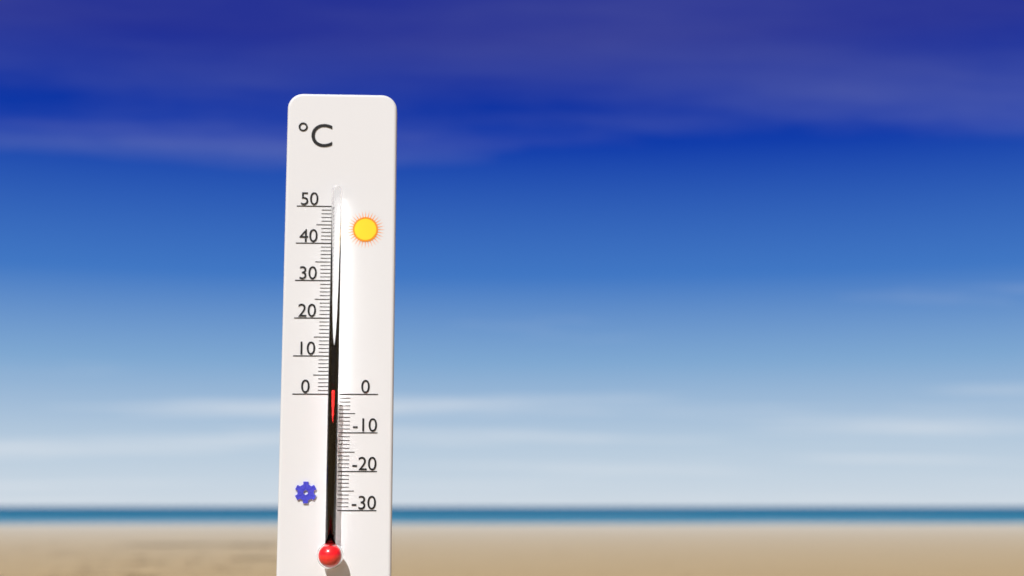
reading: 1 °C
